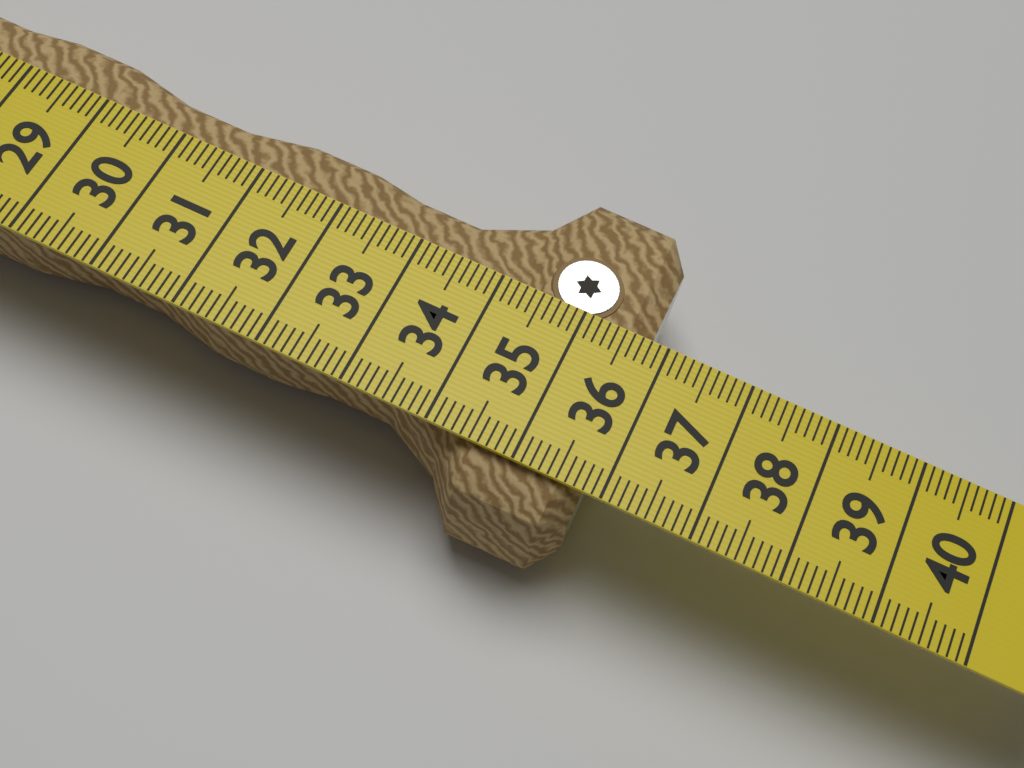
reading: 35.8 (no unit)
